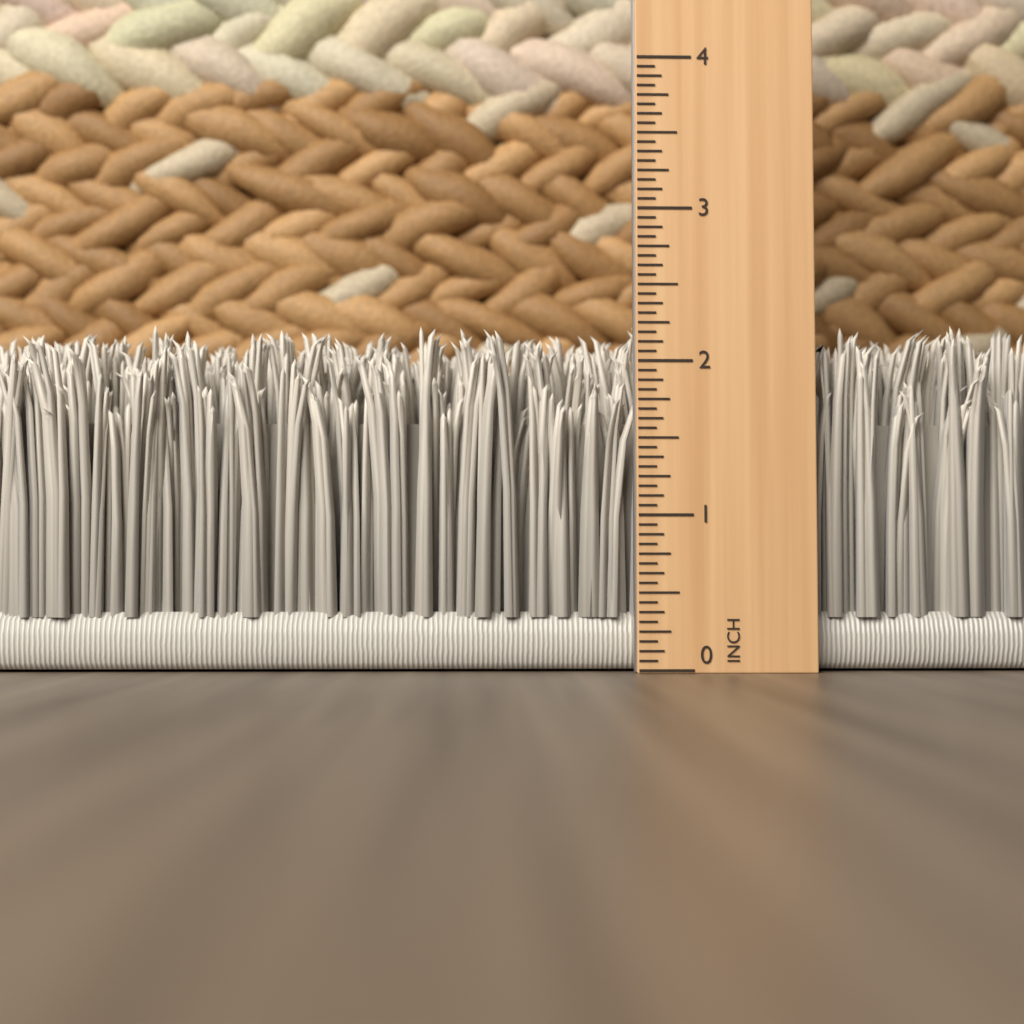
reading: 2.2500 in
